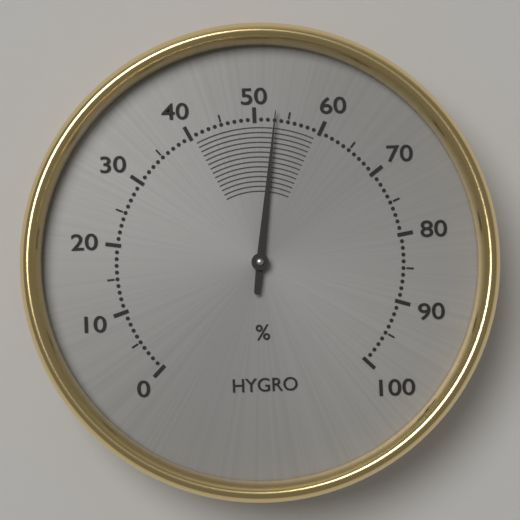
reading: 53 %
